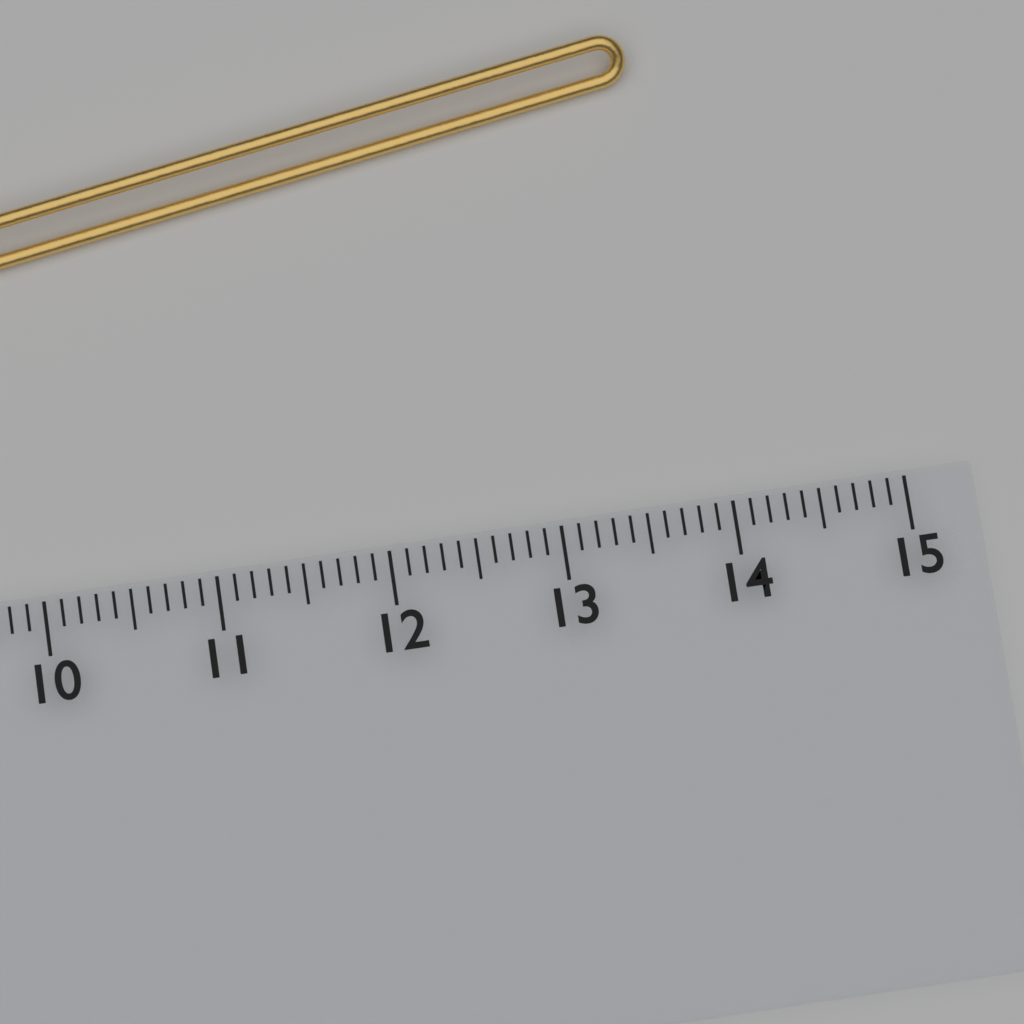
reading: 13.8 cm
